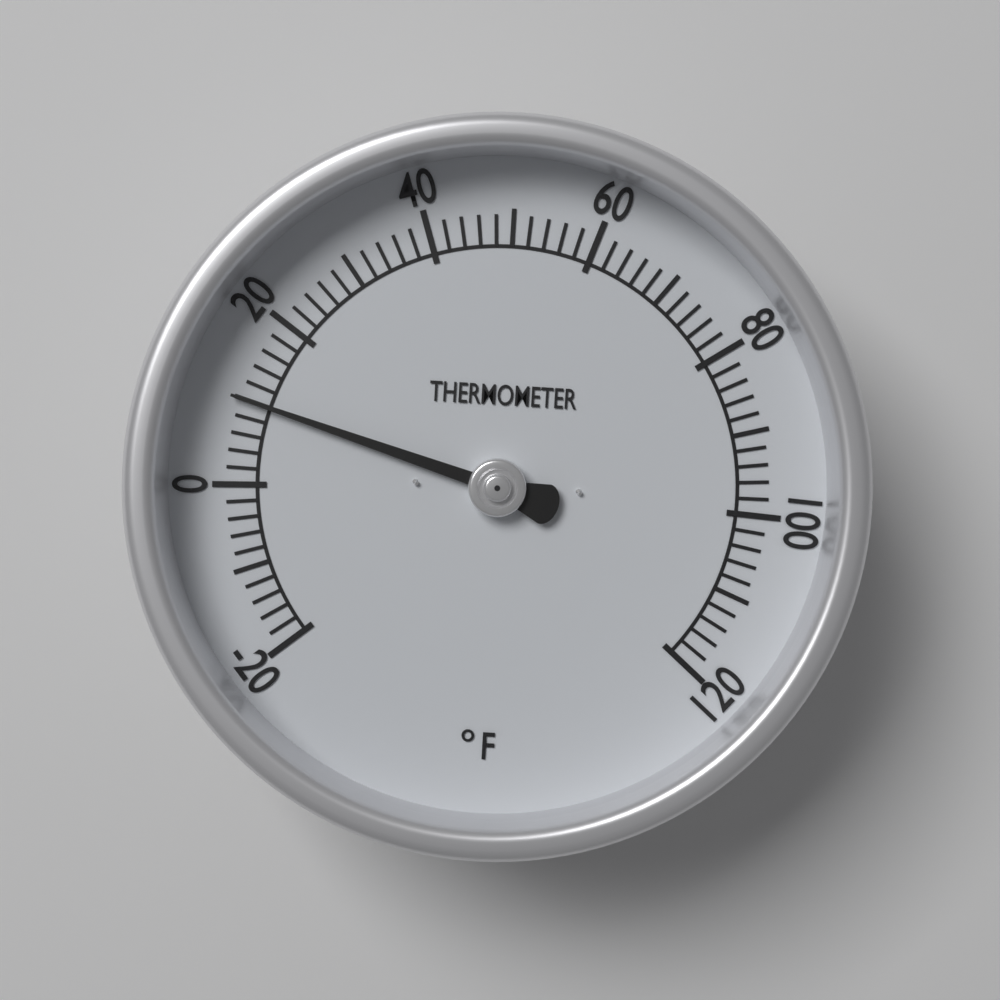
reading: 10 °F
